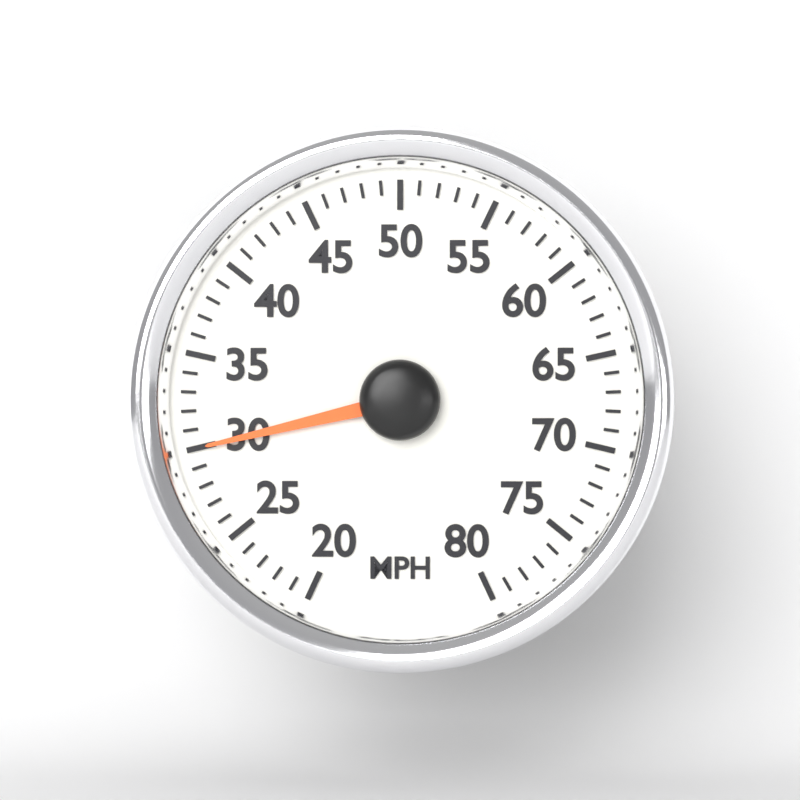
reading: 30 MPH
